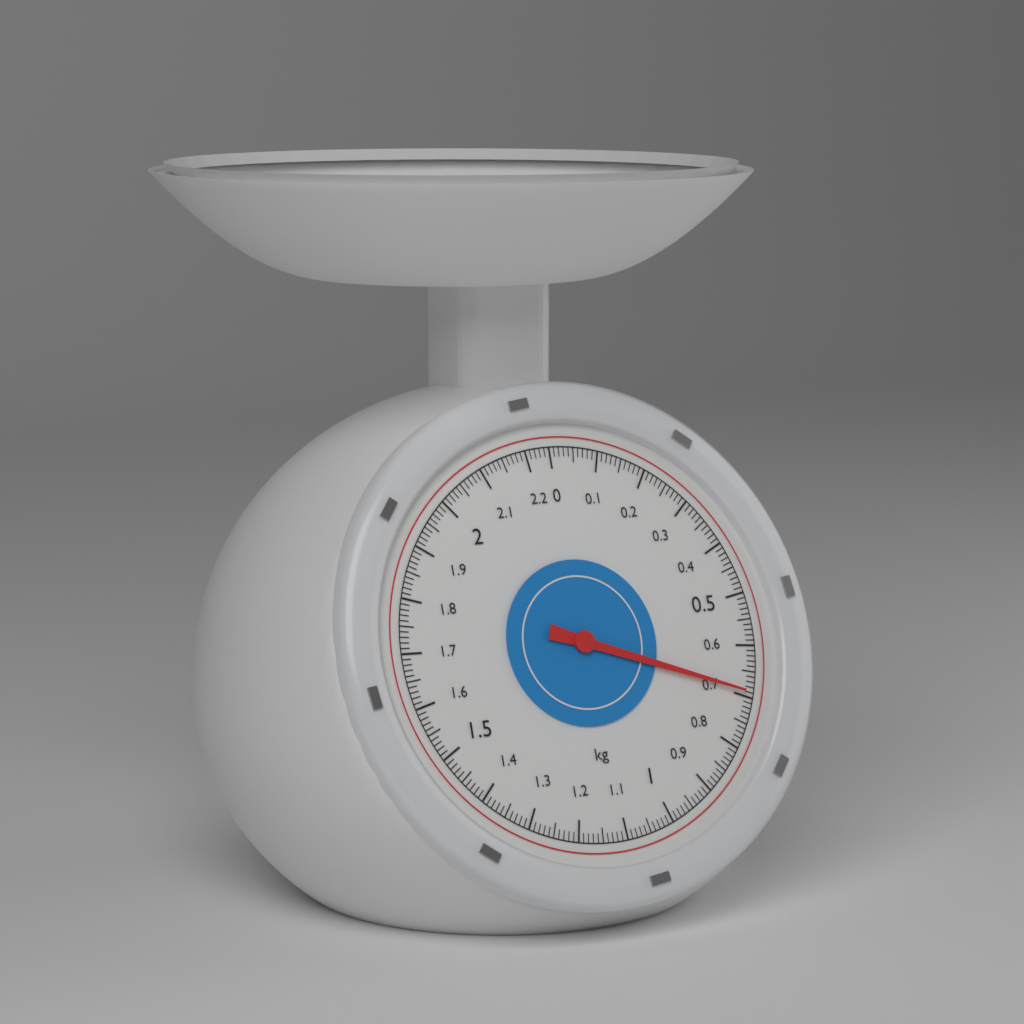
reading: 0.69 kg
